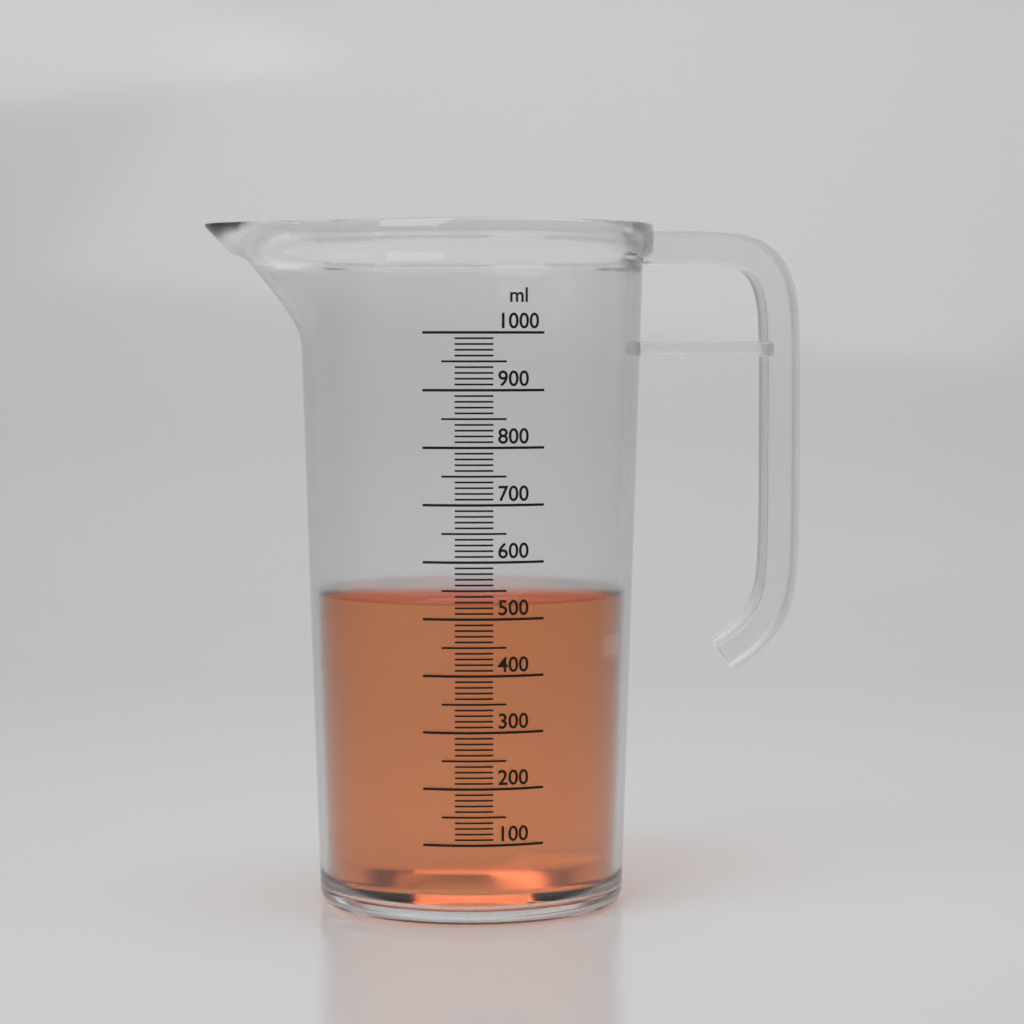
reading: 530 ml
